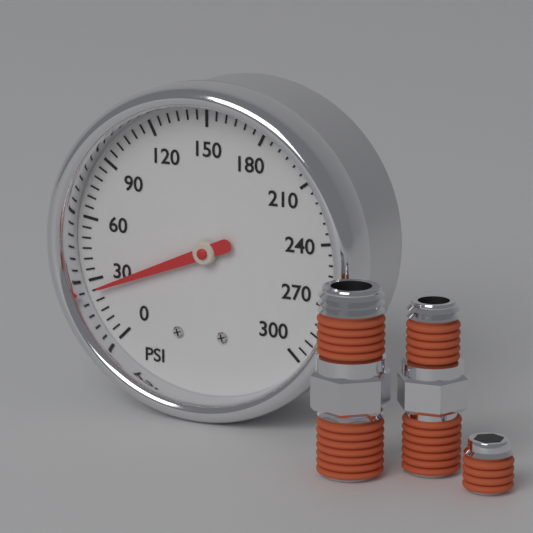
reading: 25 psi
